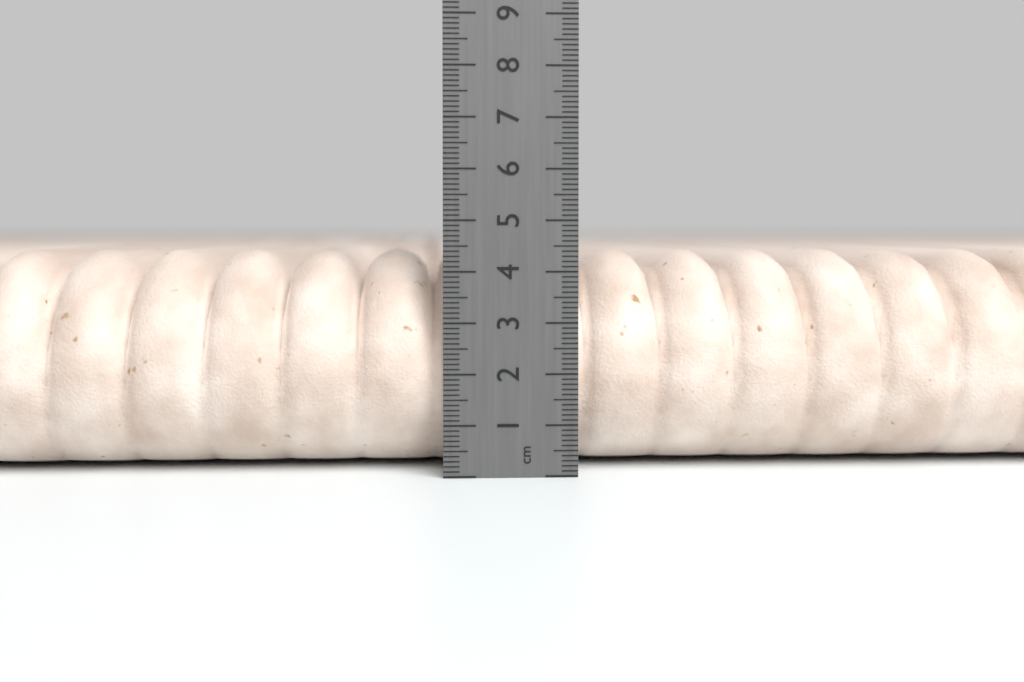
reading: 4.4 cm
